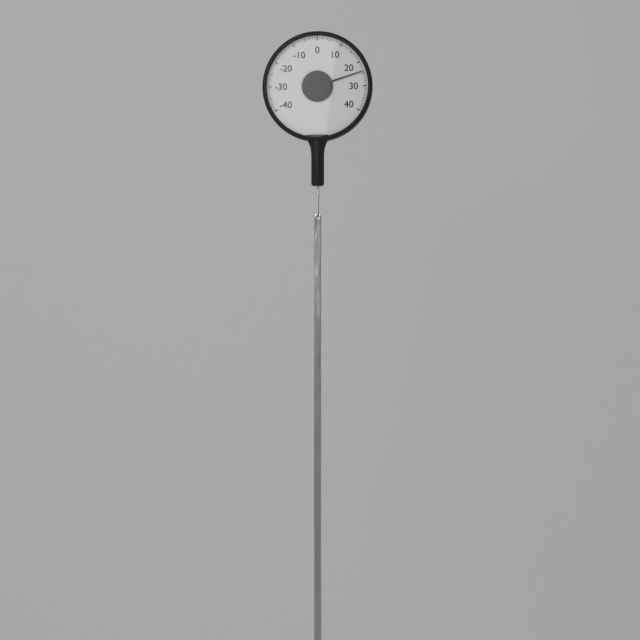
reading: 24 (no unit)
